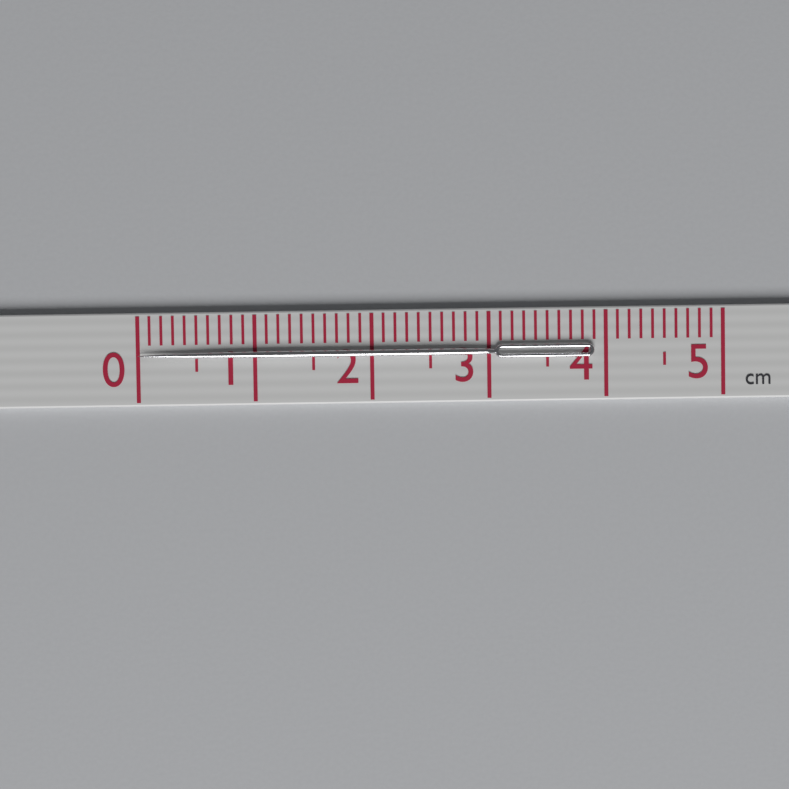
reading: 3.9 cm
